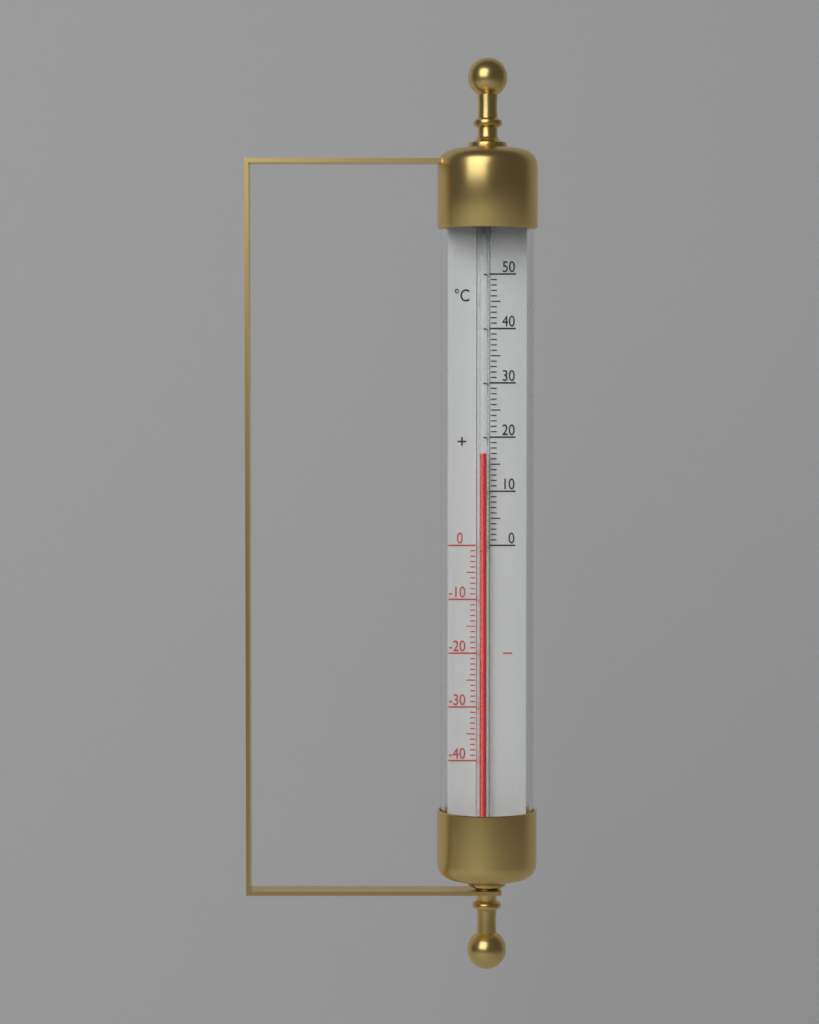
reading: 17 °C
